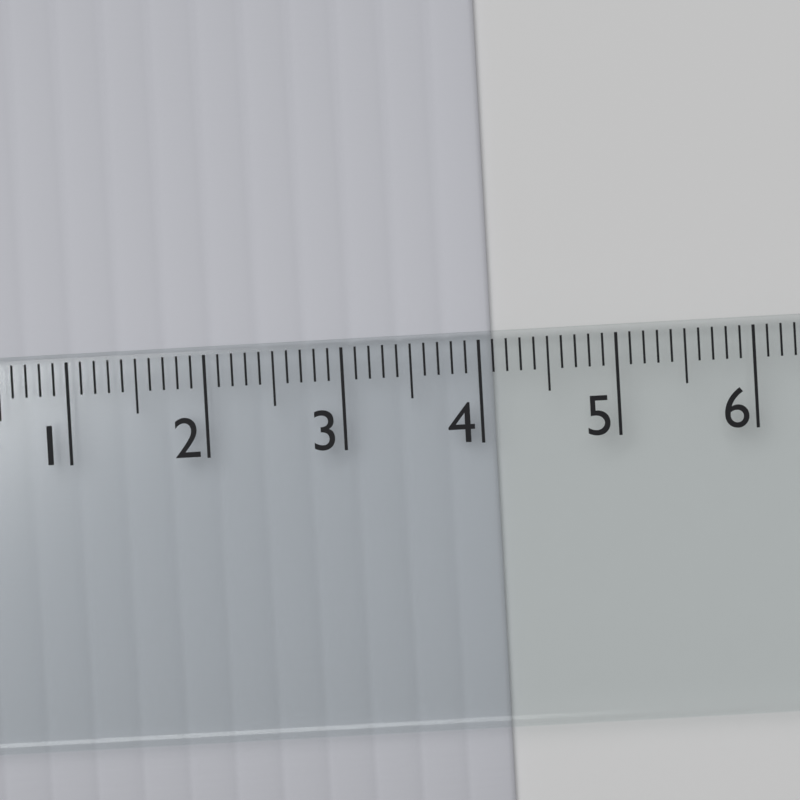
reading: 4.1 cm
